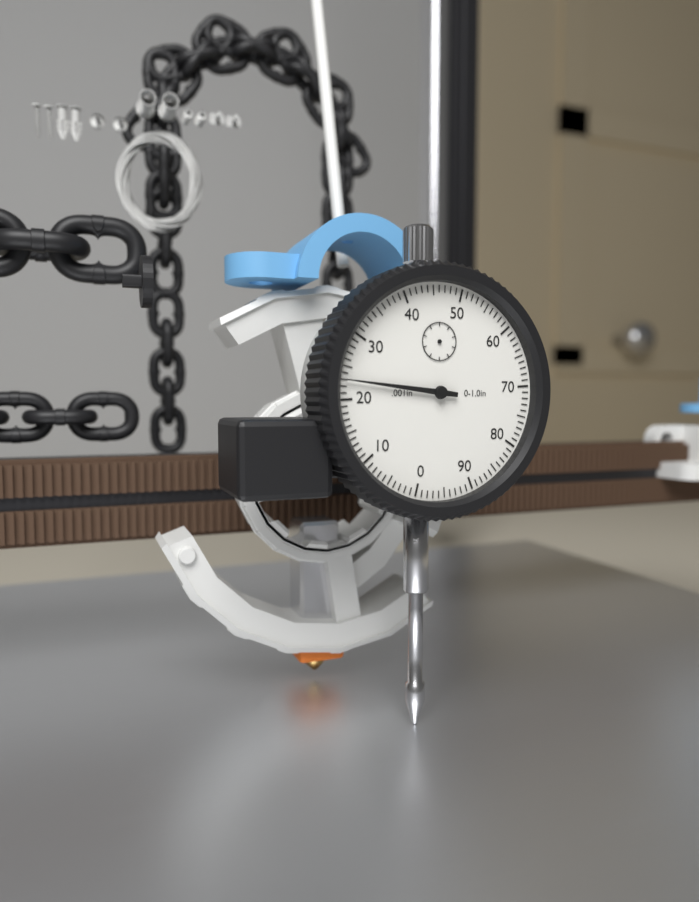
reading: 0.023 in
